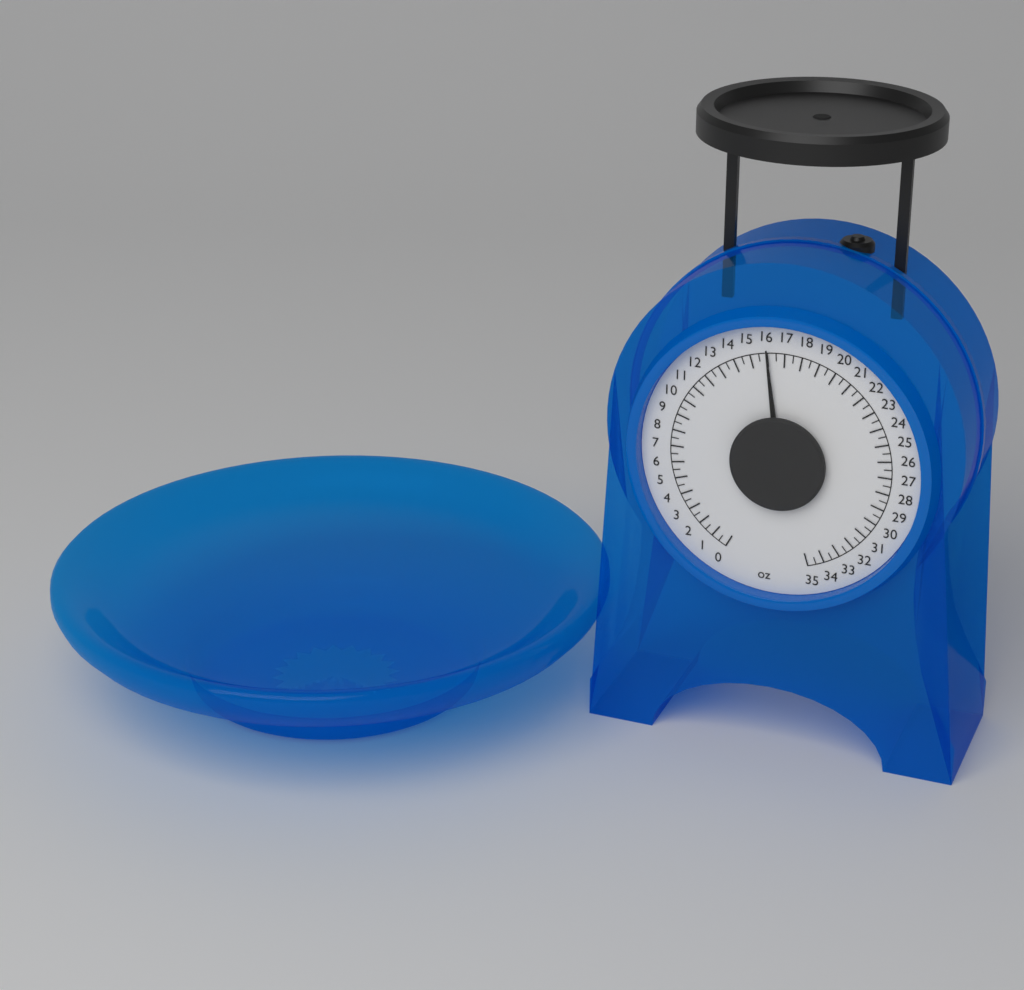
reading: 16.0 oz
